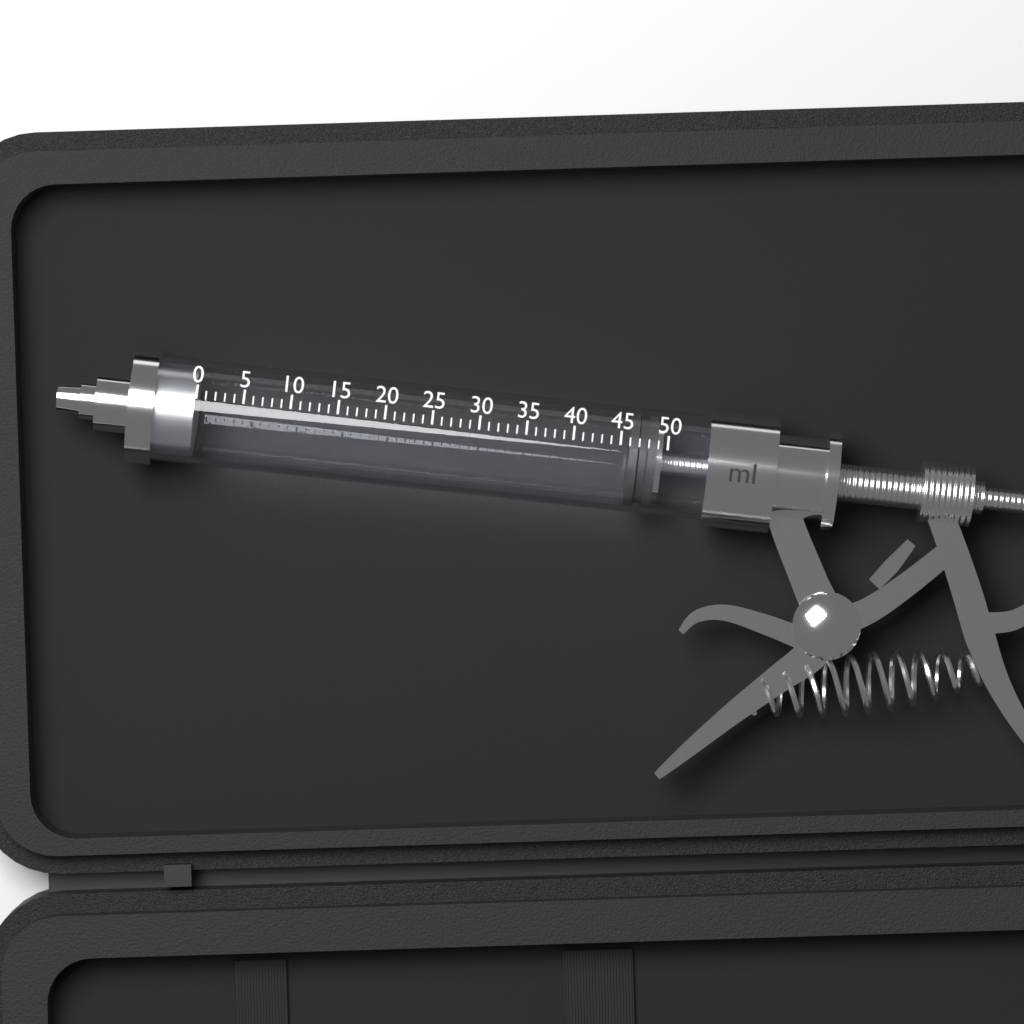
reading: 46 ml
